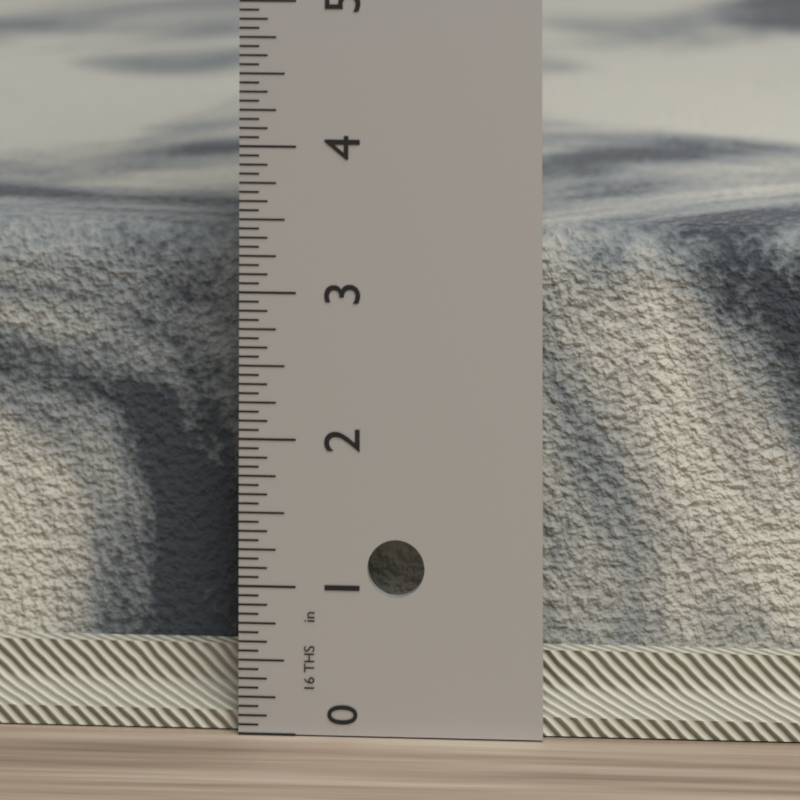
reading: 3.3750 in
